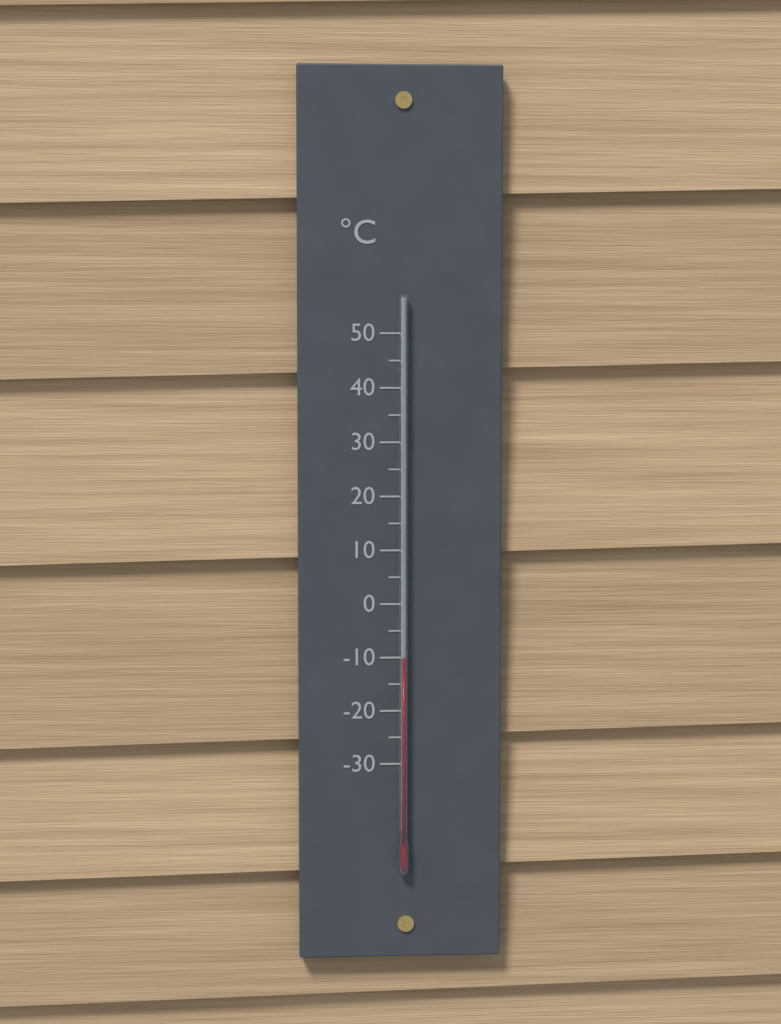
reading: -10 °C
